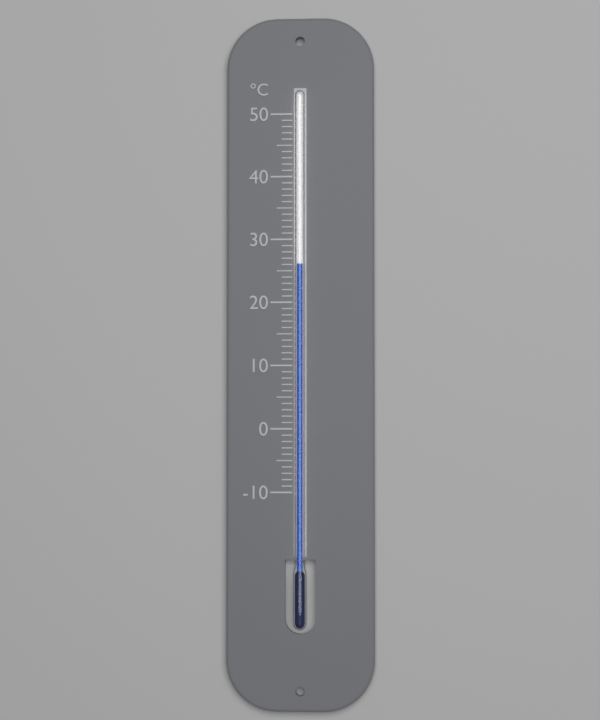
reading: 26 °C
